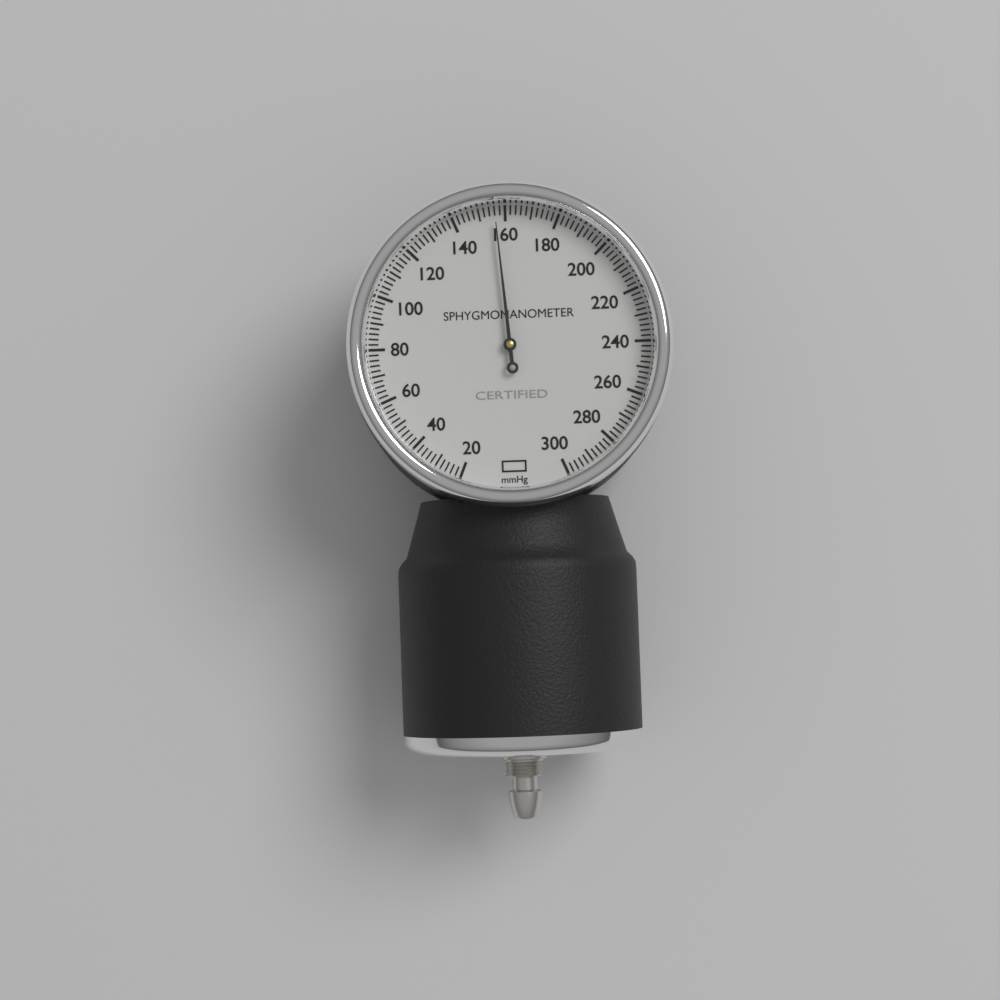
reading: 156 mmHg
